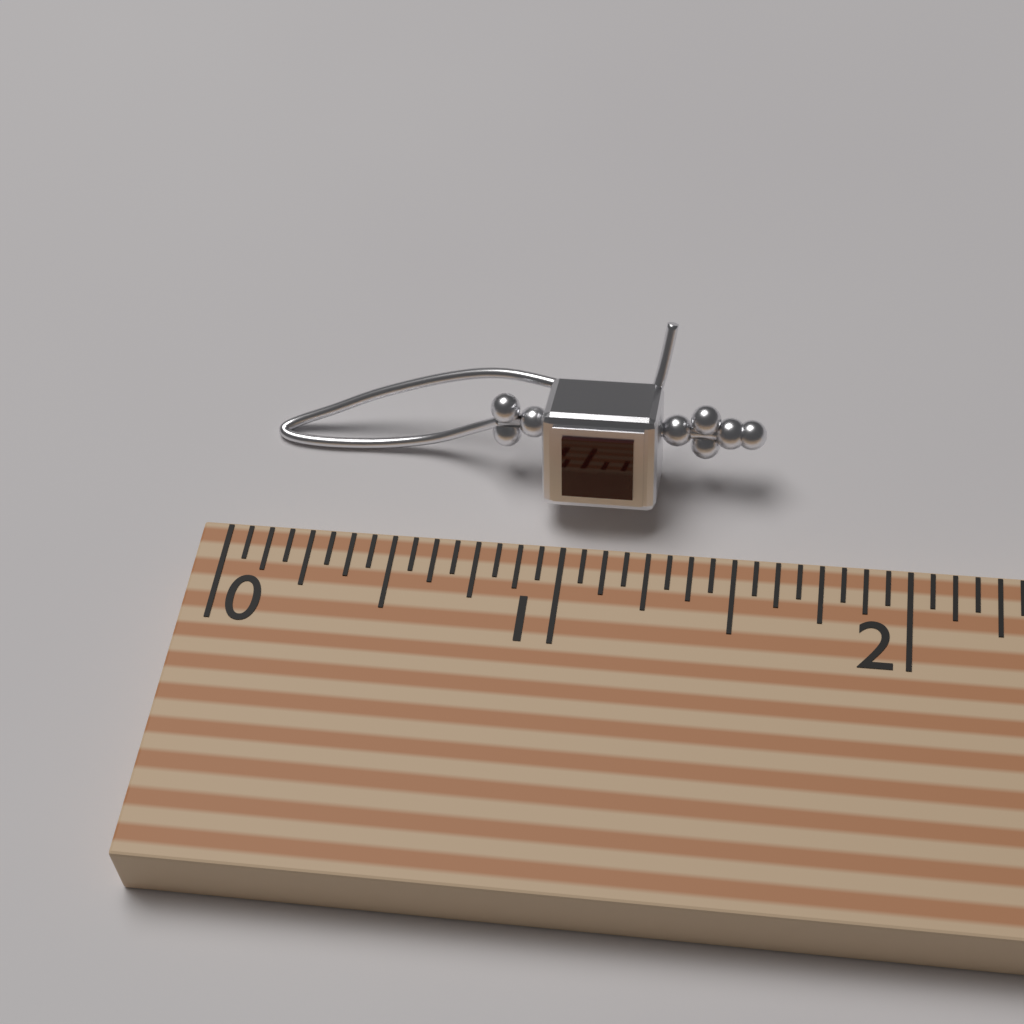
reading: 1.5625 (no unit)
